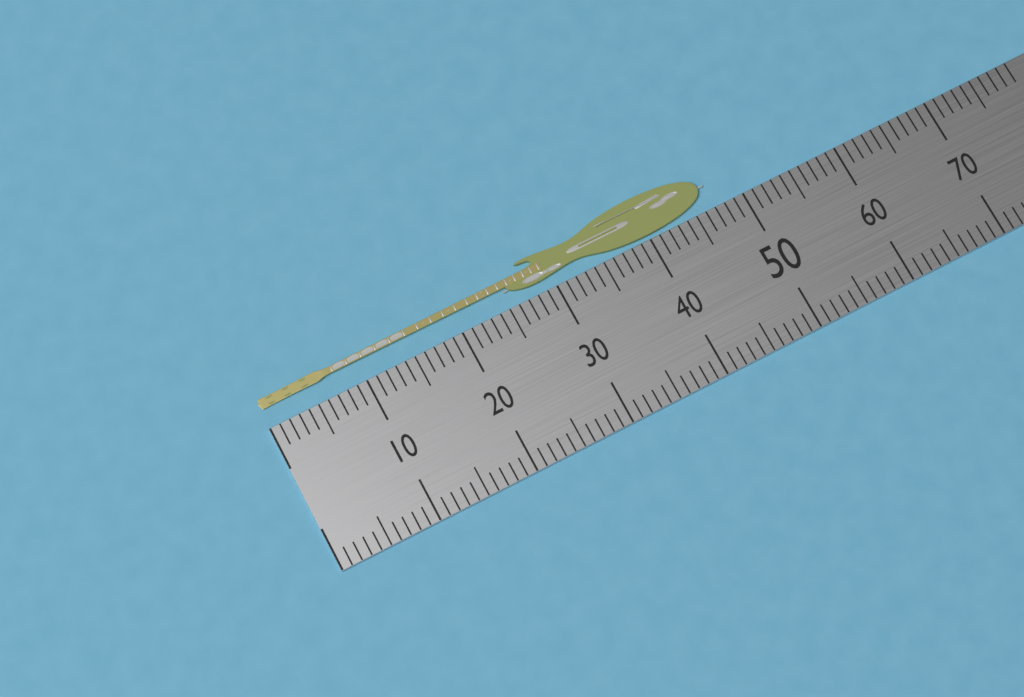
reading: 47 (no unit)
